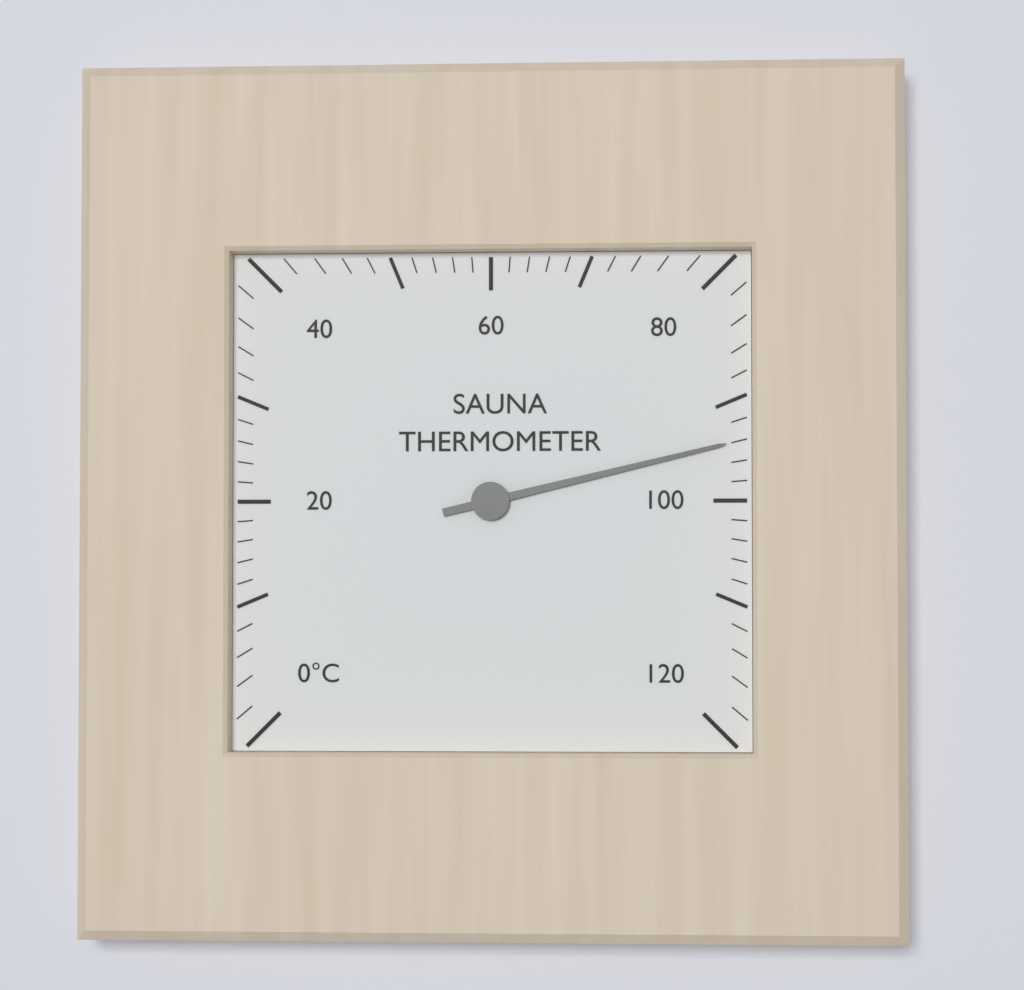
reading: 94 °C
